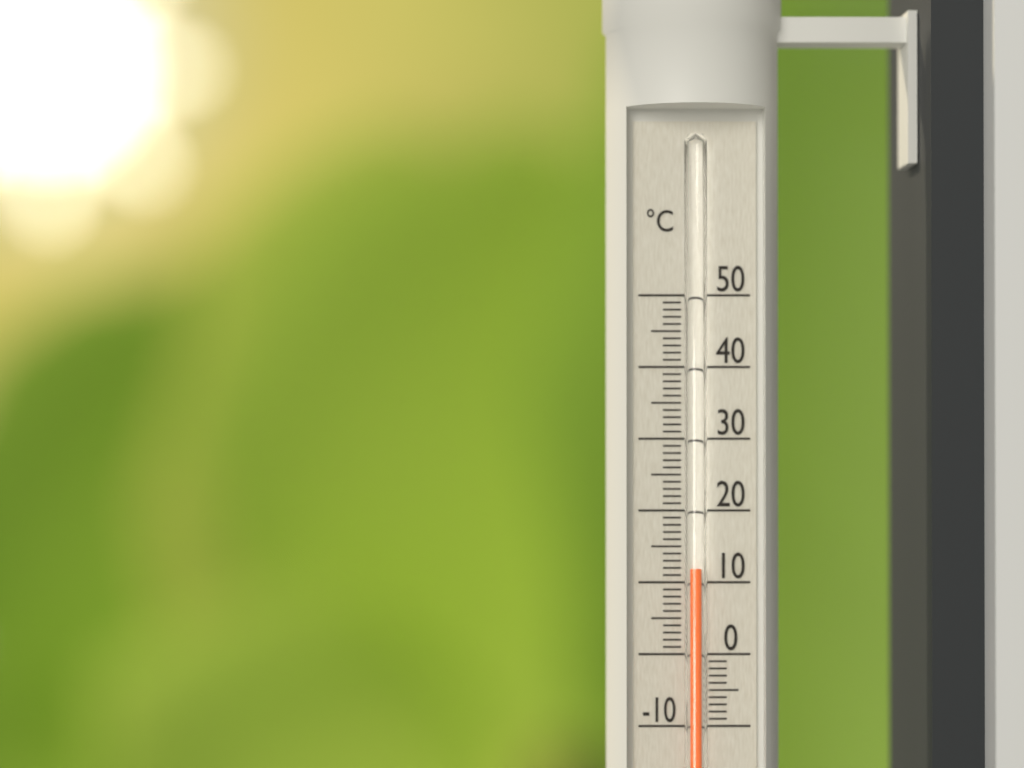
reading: 12 °C
